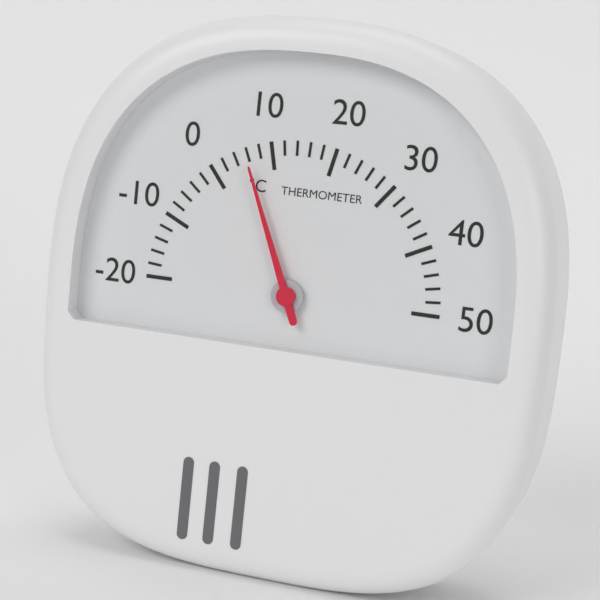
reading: 6 °C
